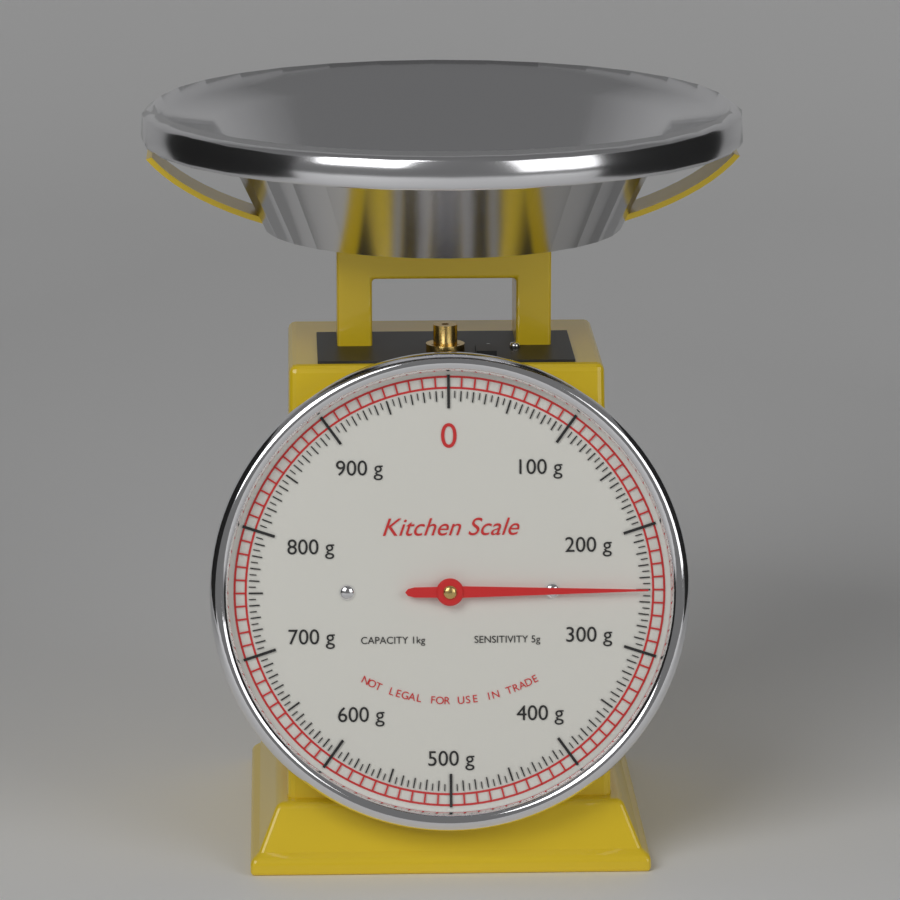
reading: 250 g
